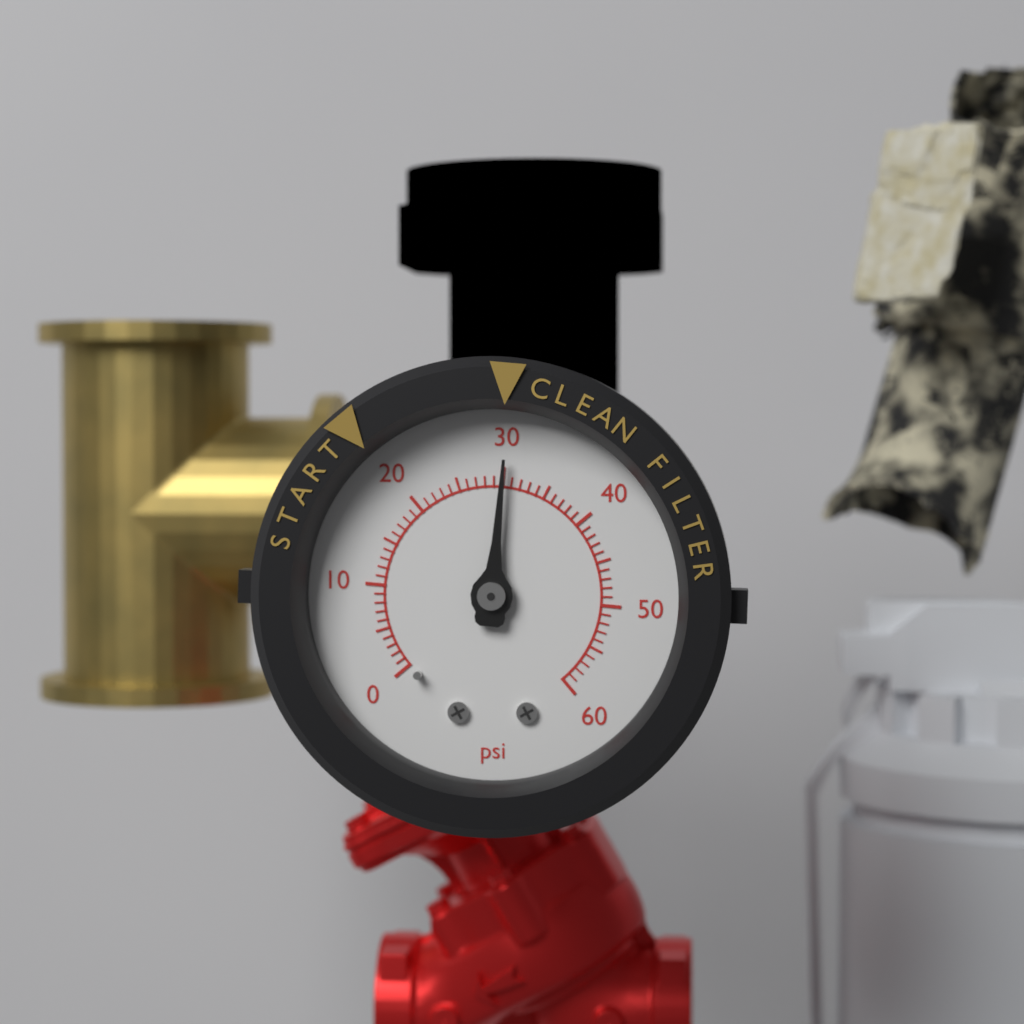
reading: 30 psi
